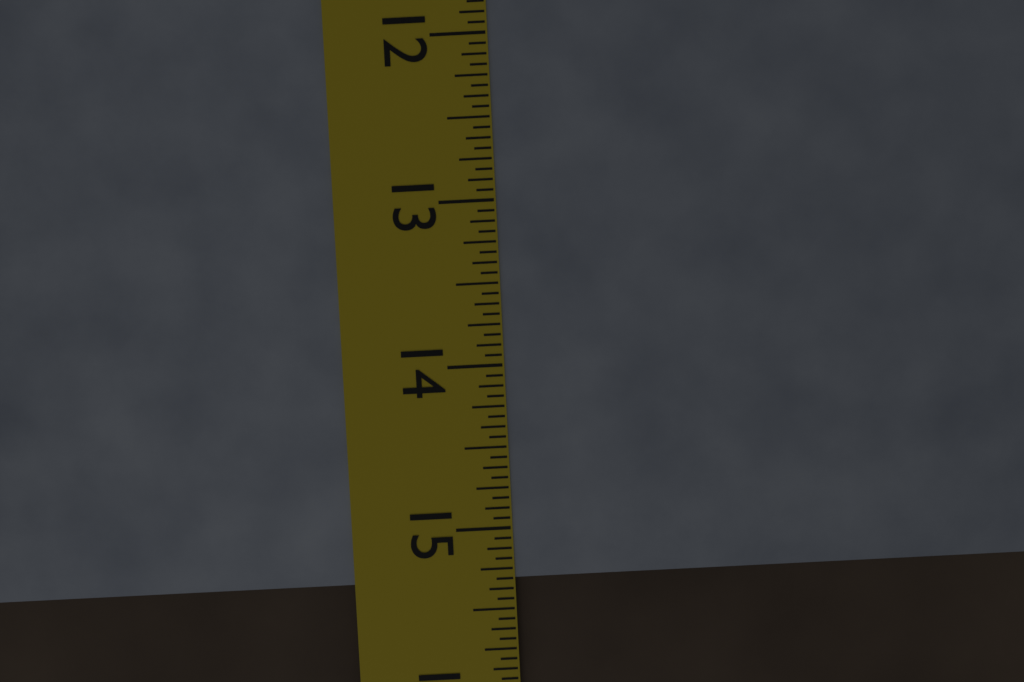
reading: 15.3125 in
